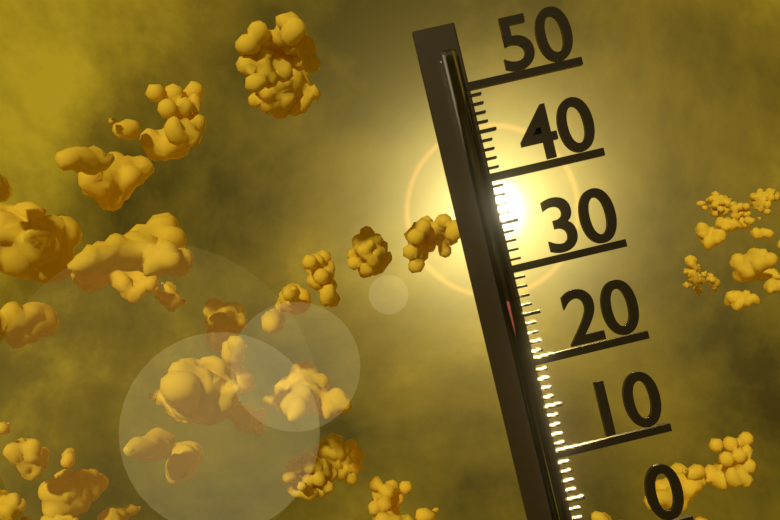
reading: 27 (no unit)
